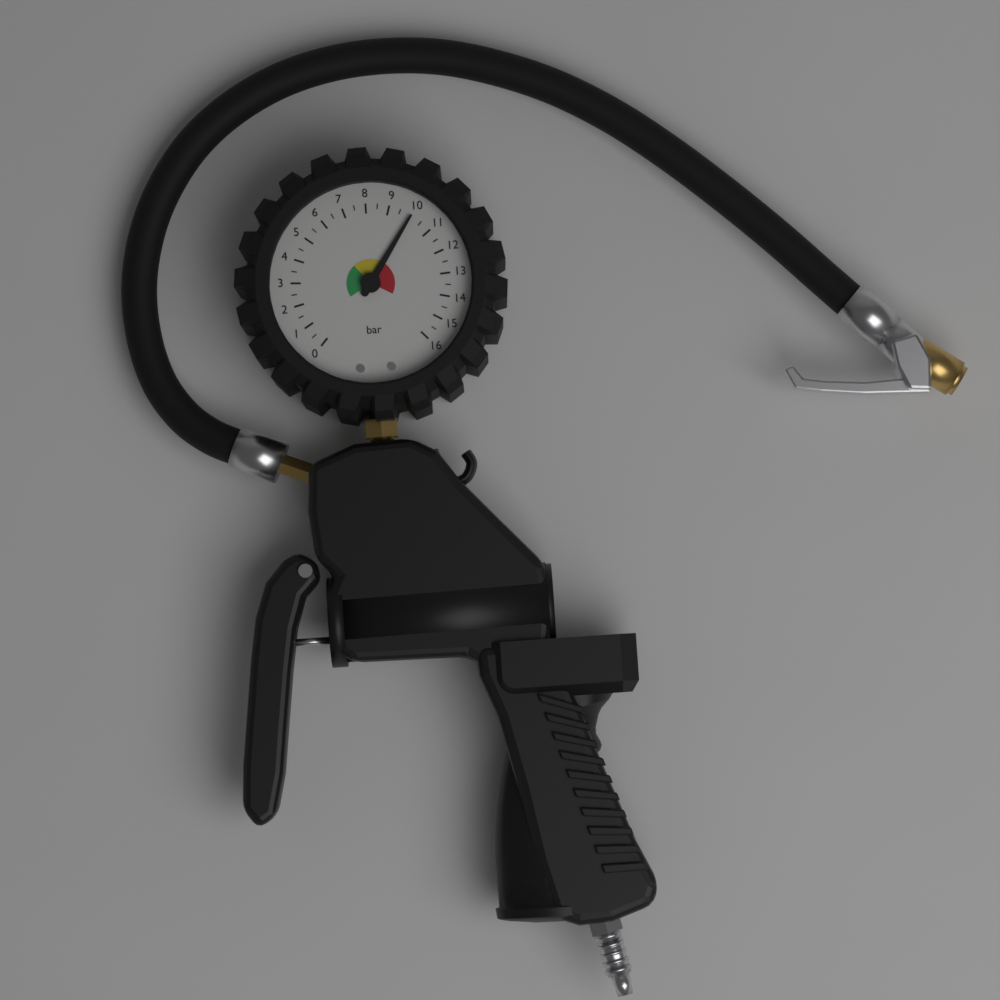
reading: 10.0 bar
